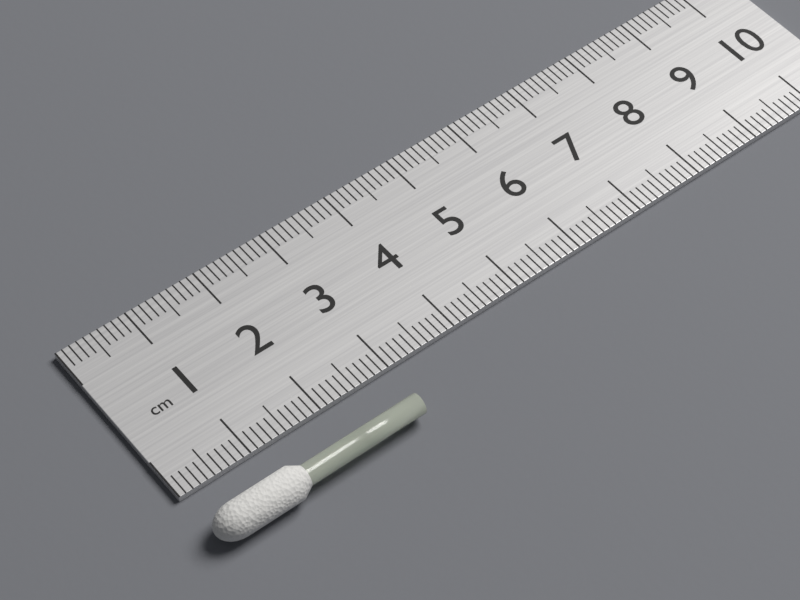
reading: 2.9 cm
